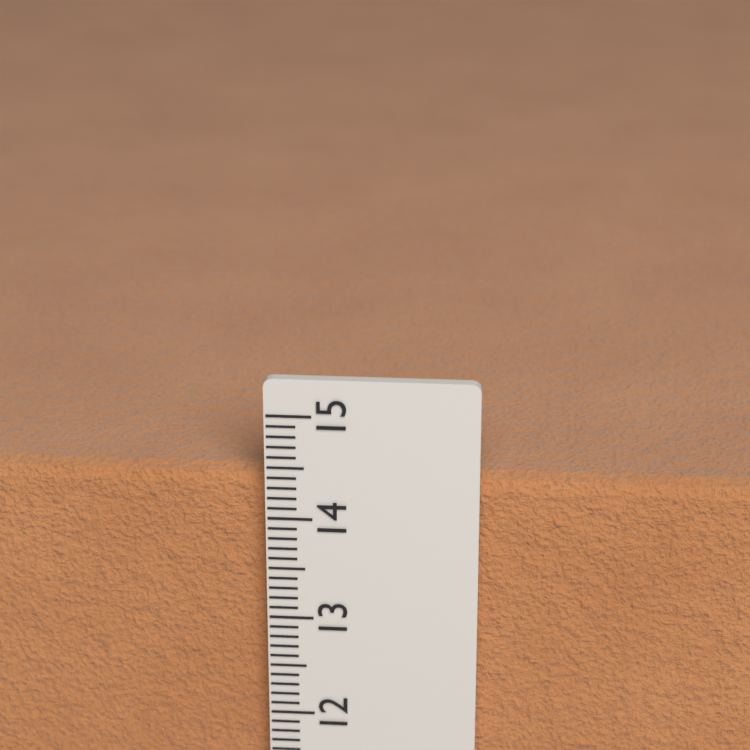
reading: 14.4 cm
